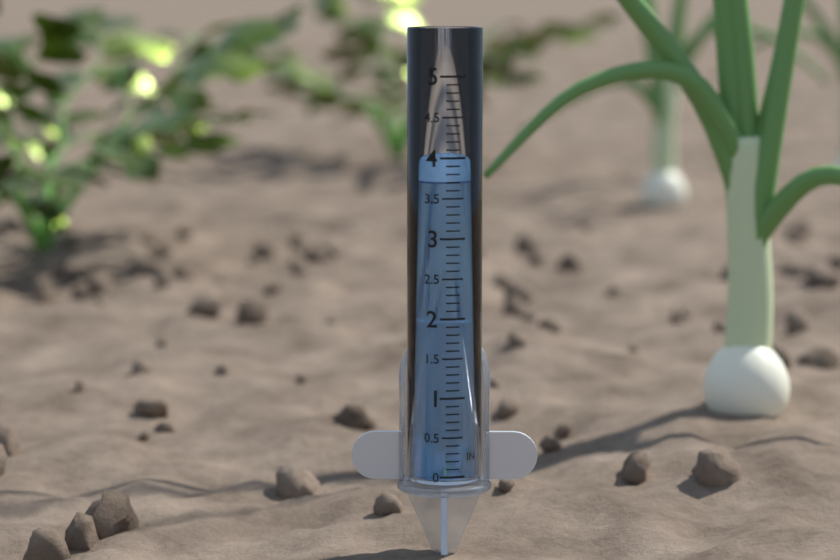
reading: 3.7 in
